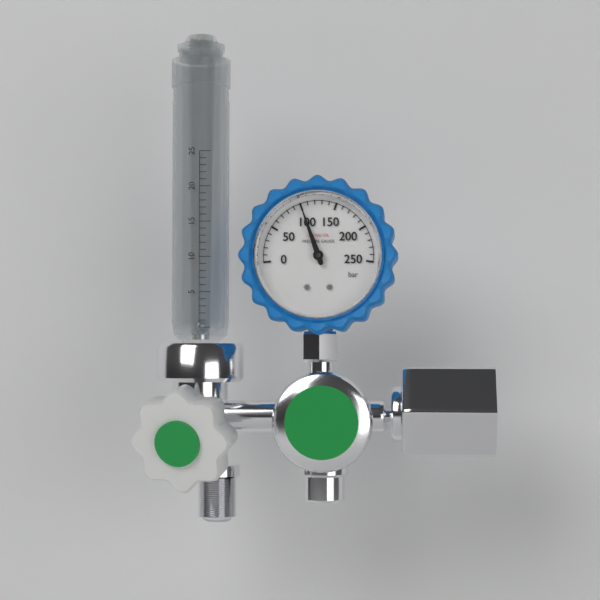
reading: 100 bar
